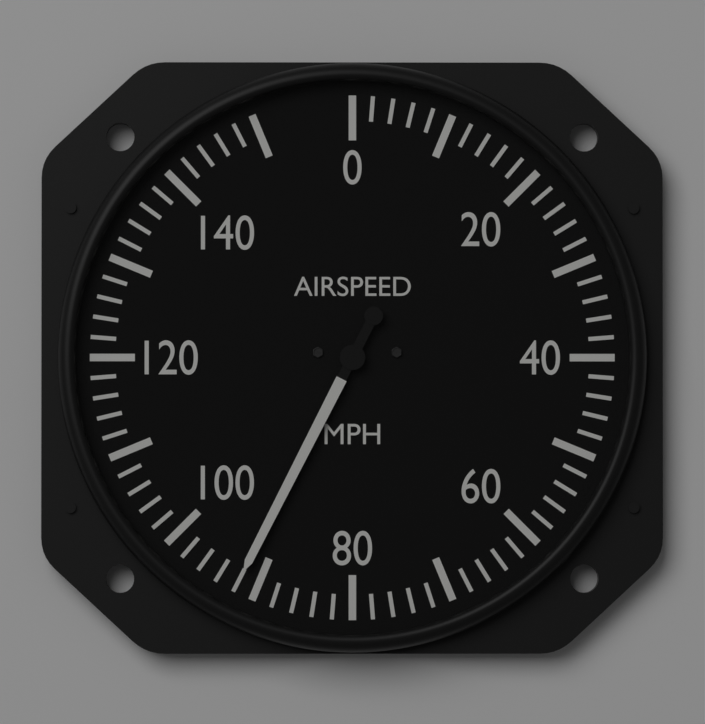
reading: 92 mph
